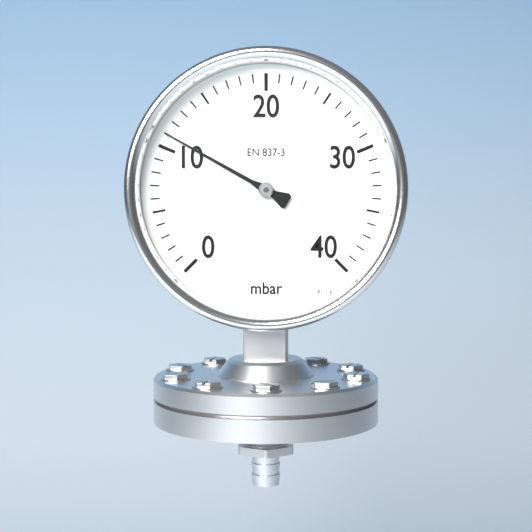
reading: 11 mbar
